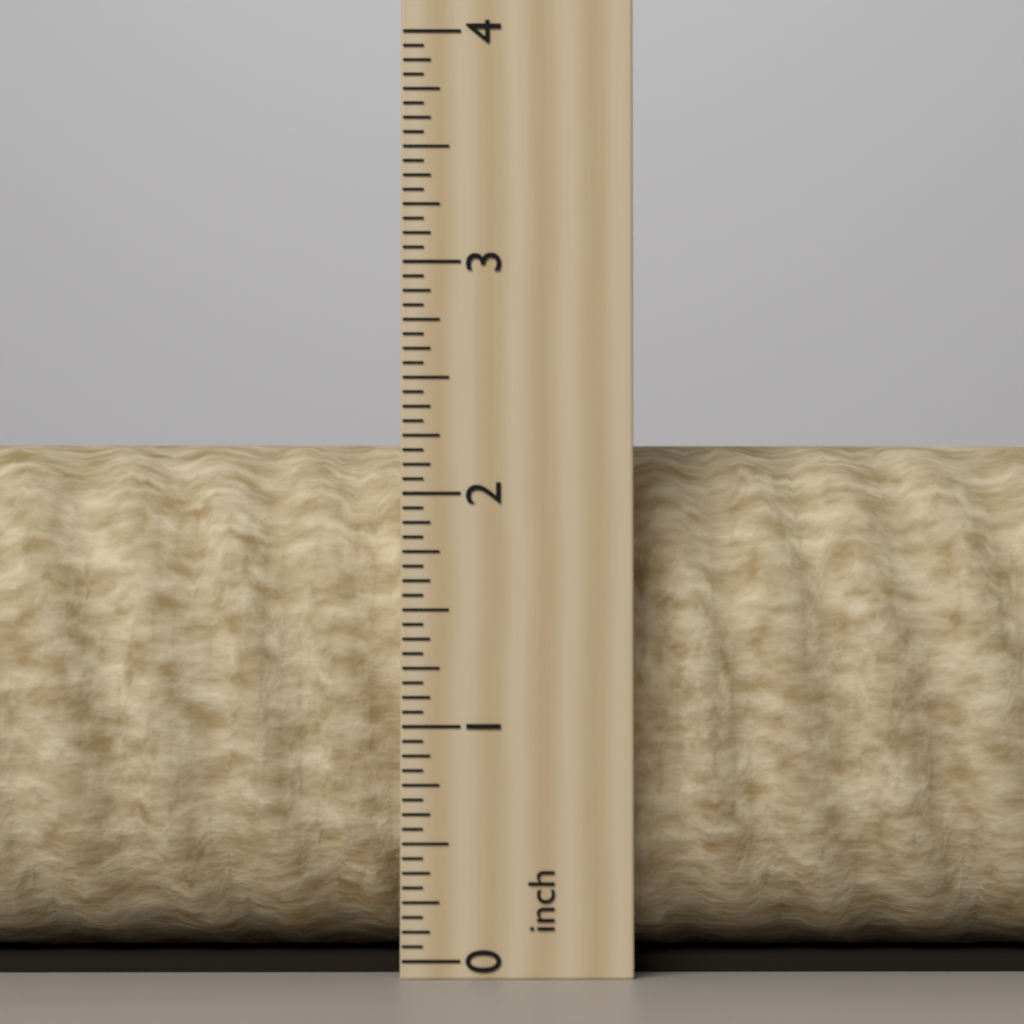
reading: 2.3125 inch
